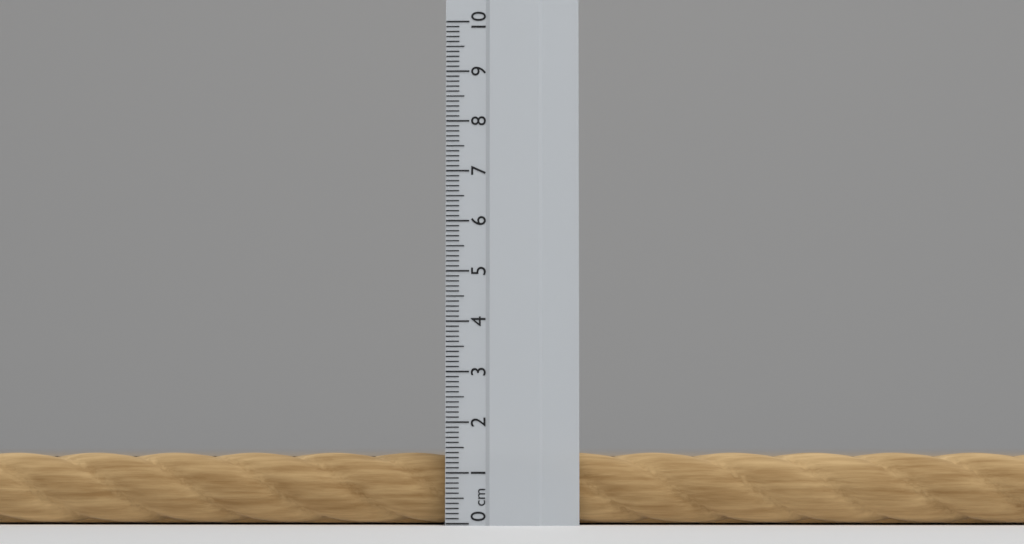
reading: 1.4 cm
